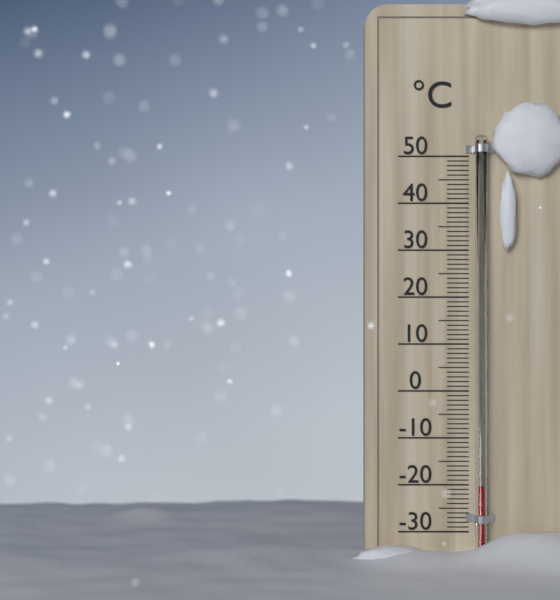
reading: -20 °C
